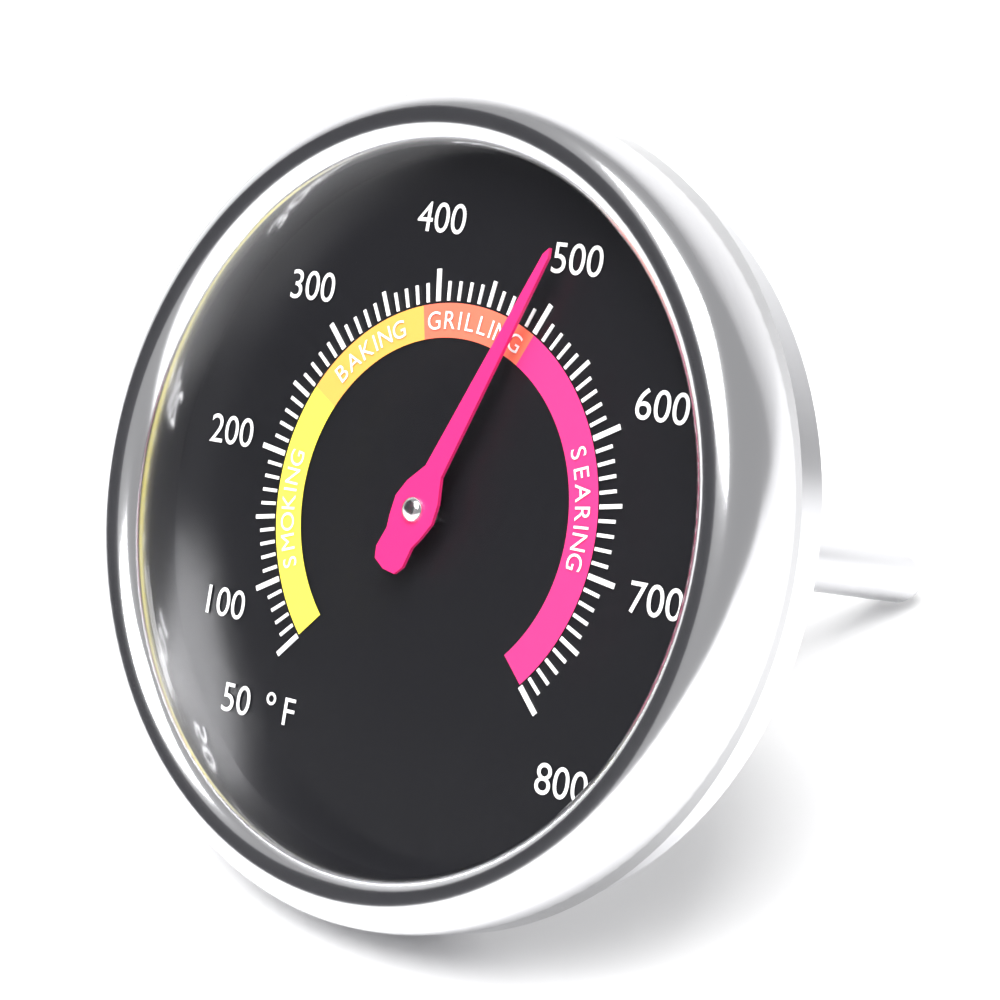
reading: 490 °F
